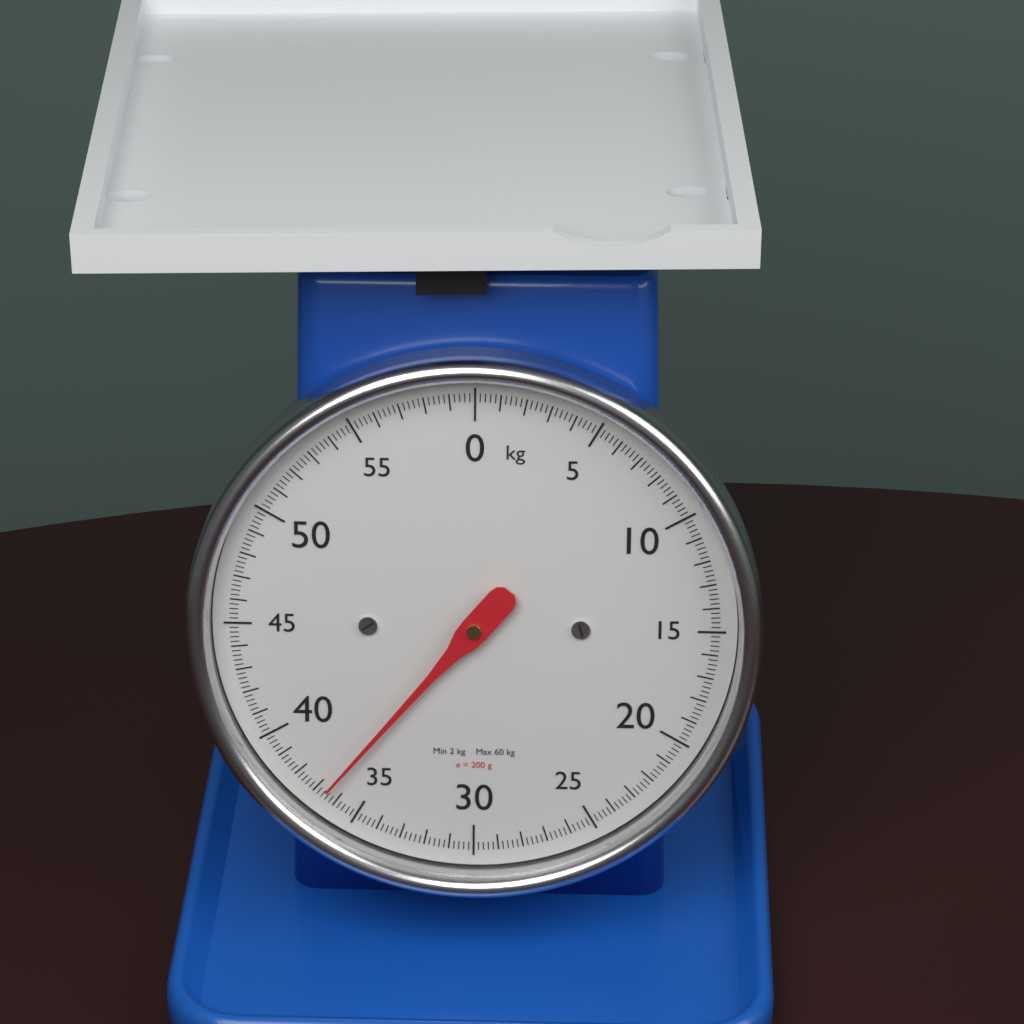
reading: 36.6 kg
